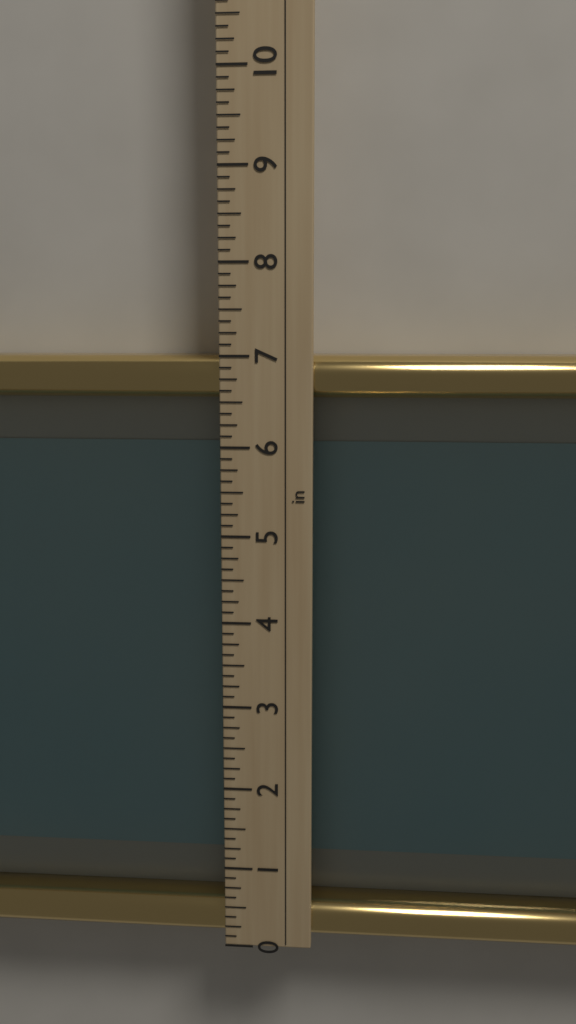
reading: 7.000 in
